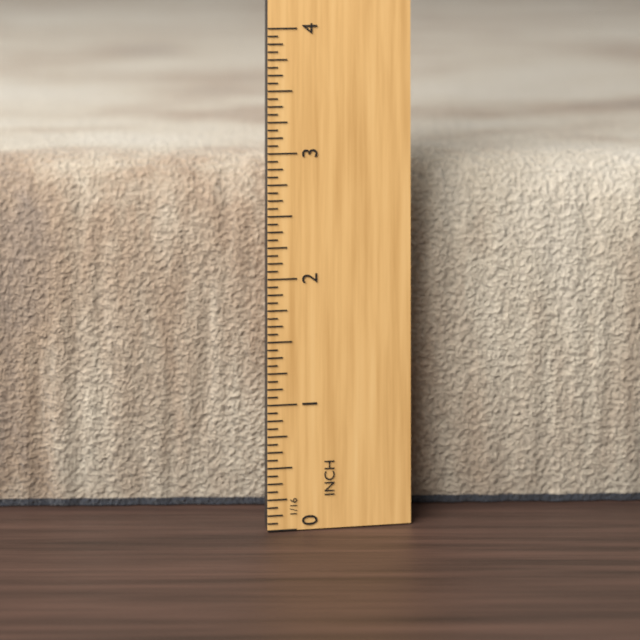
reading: 2.8750 in
